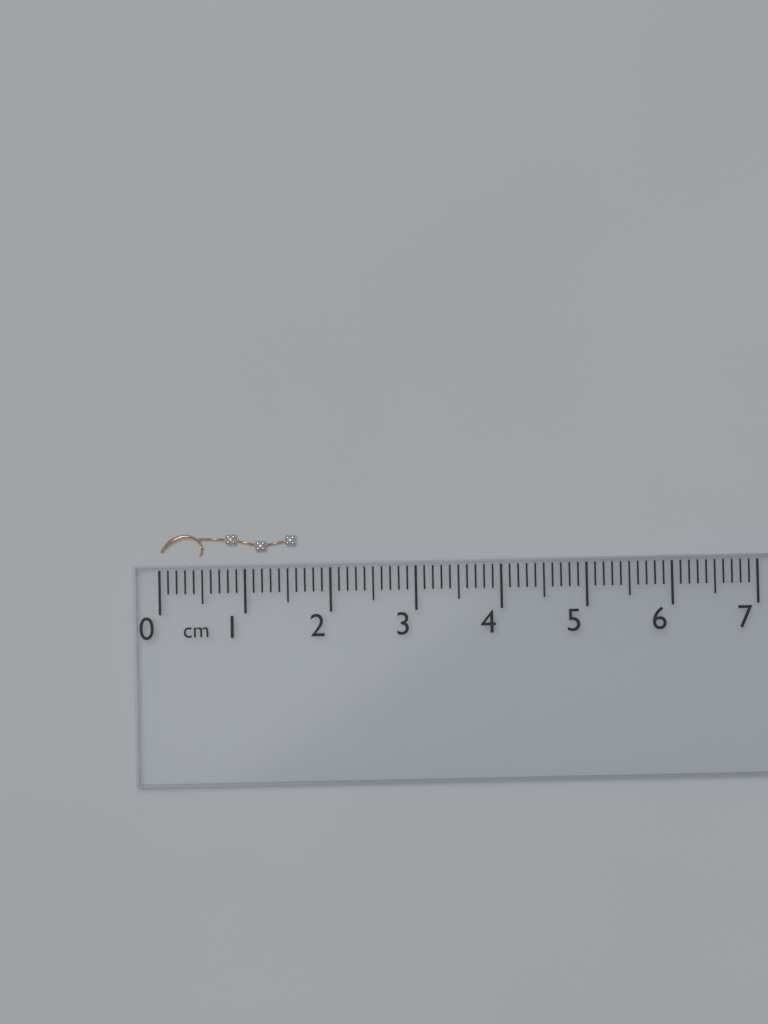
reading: 1.6 cm
